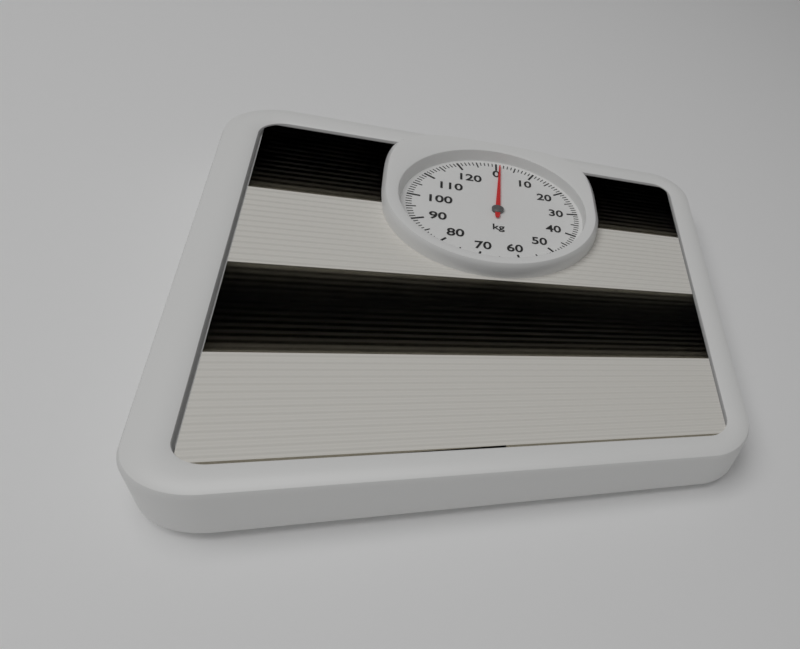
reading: 1 kg
